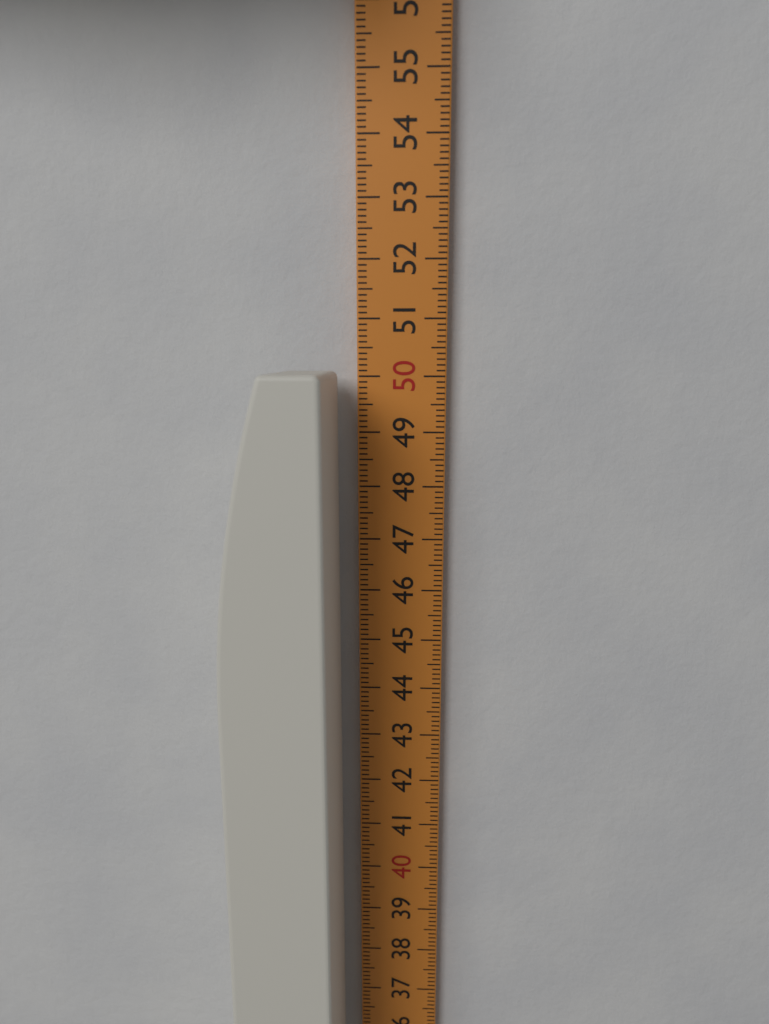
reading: 50.1 cm
